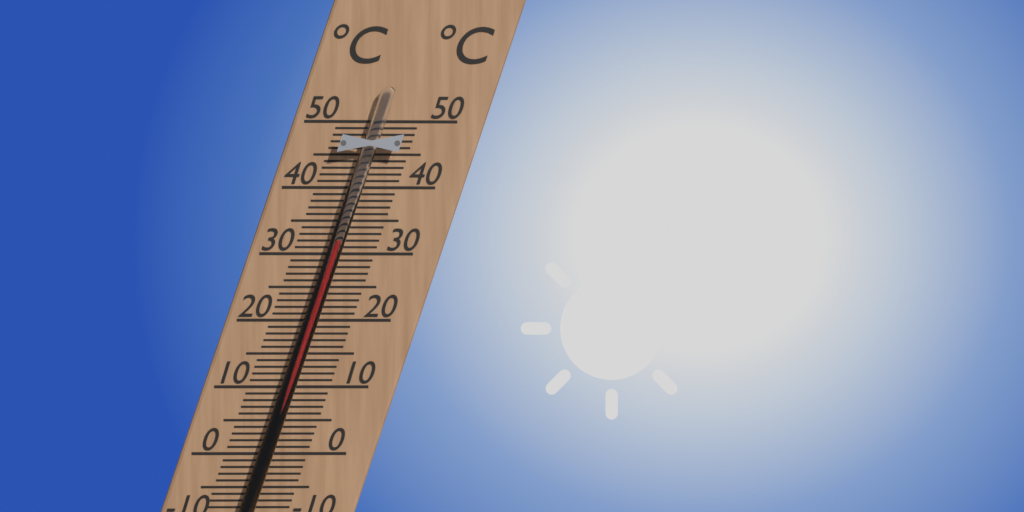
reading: 32 °C
